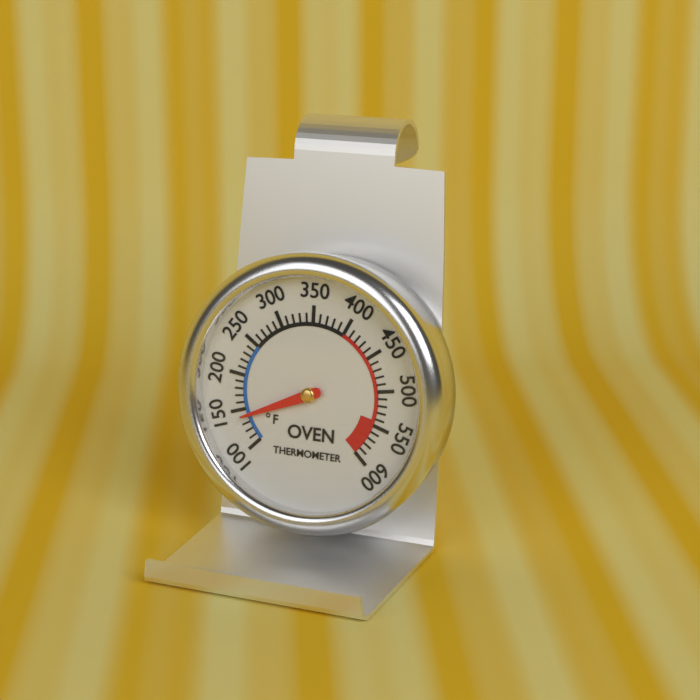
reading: 140 °F
